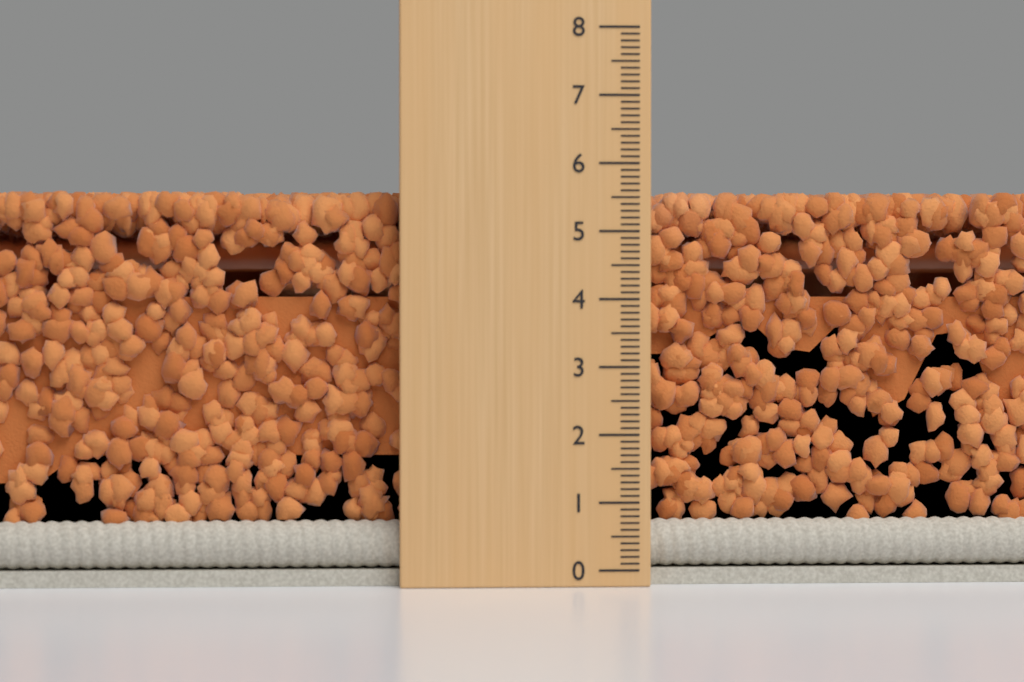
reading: 5.6 (no unit)
